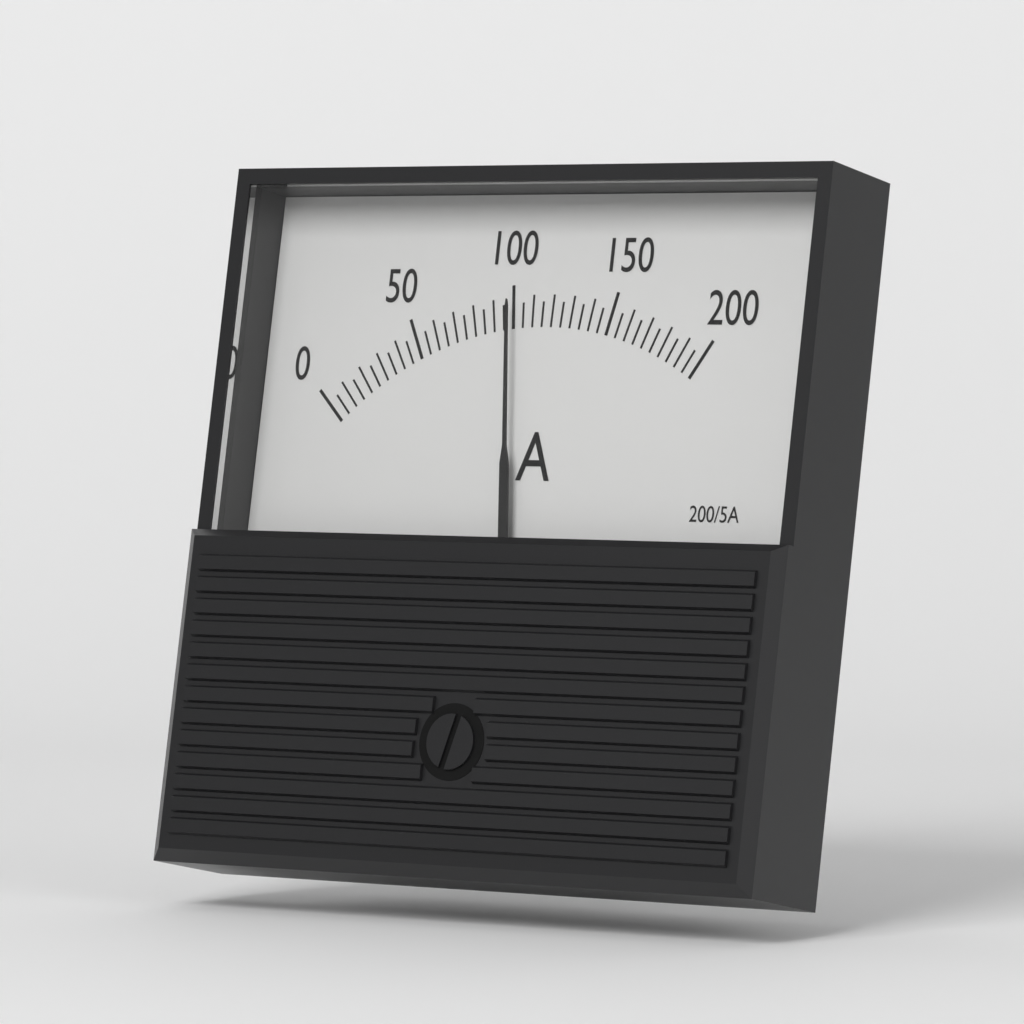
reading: 100 A
